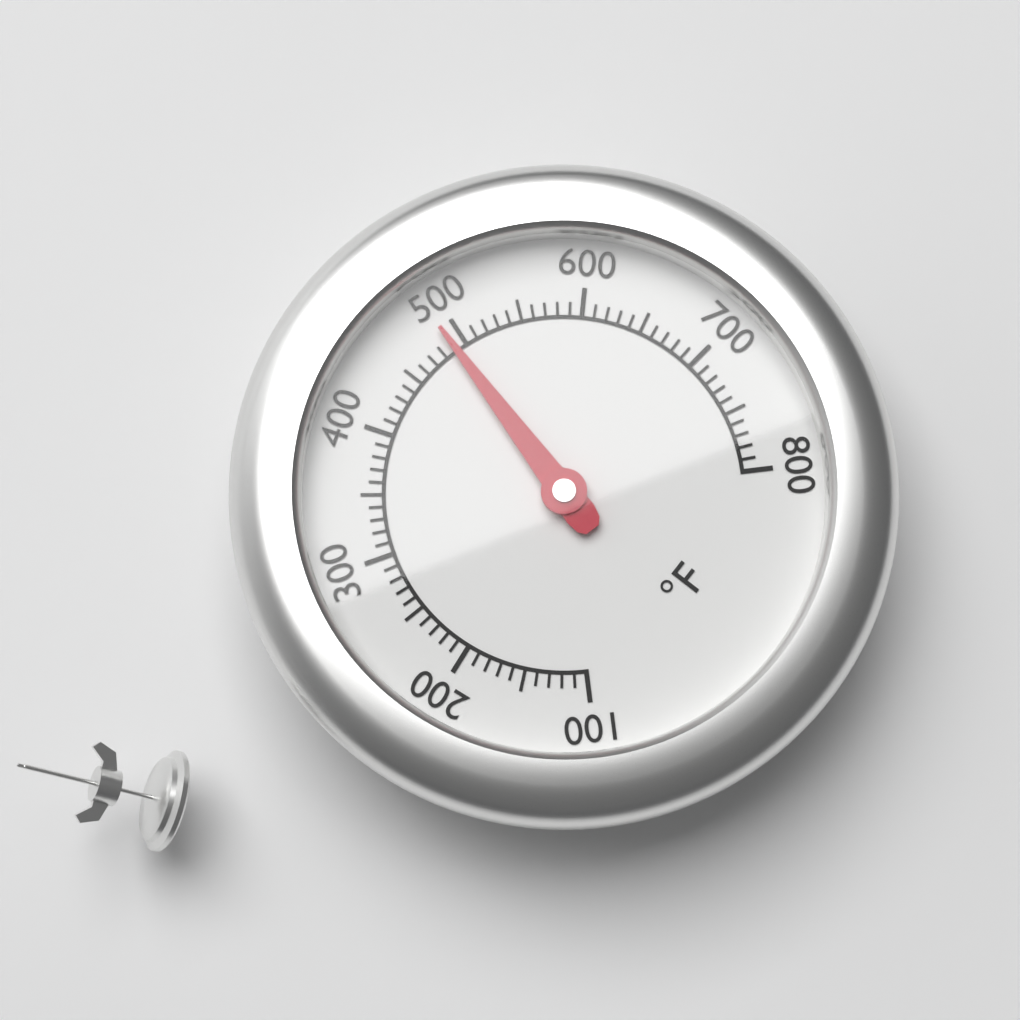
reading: 490 °F
